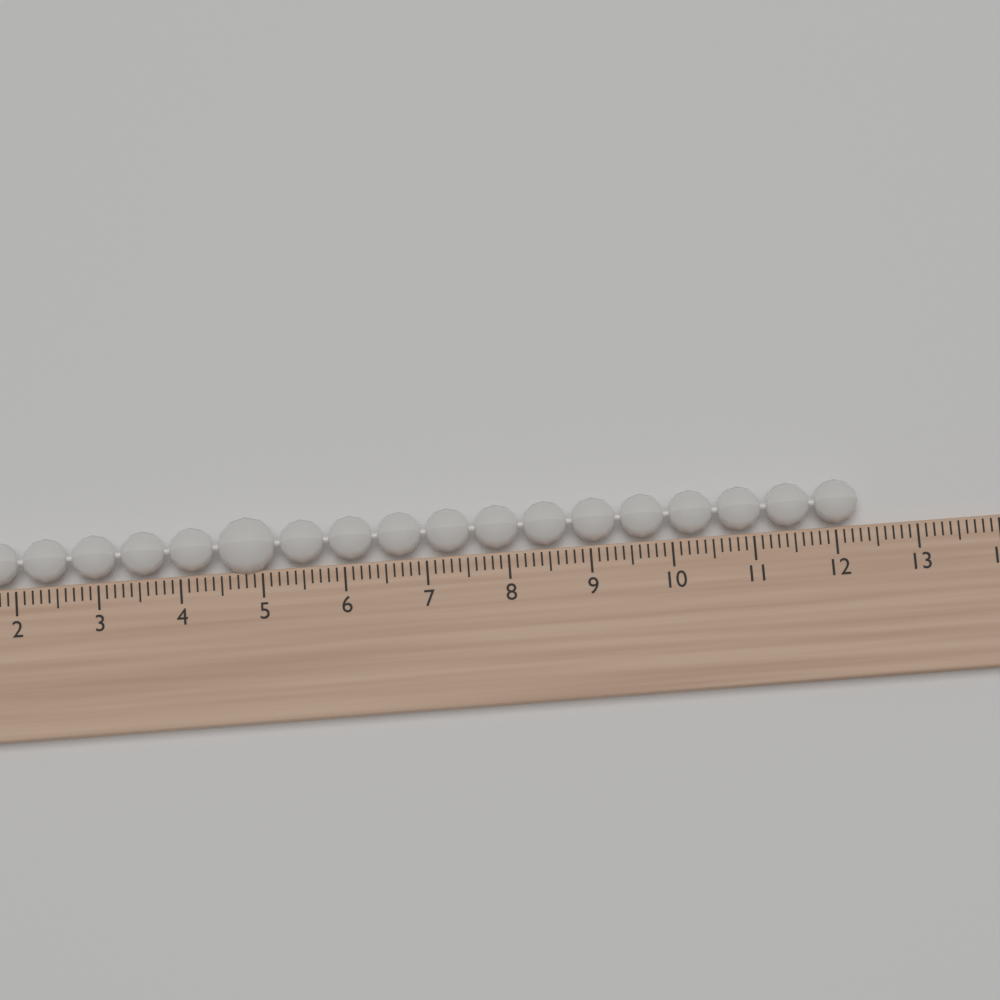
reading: 12.3 (no unit)
